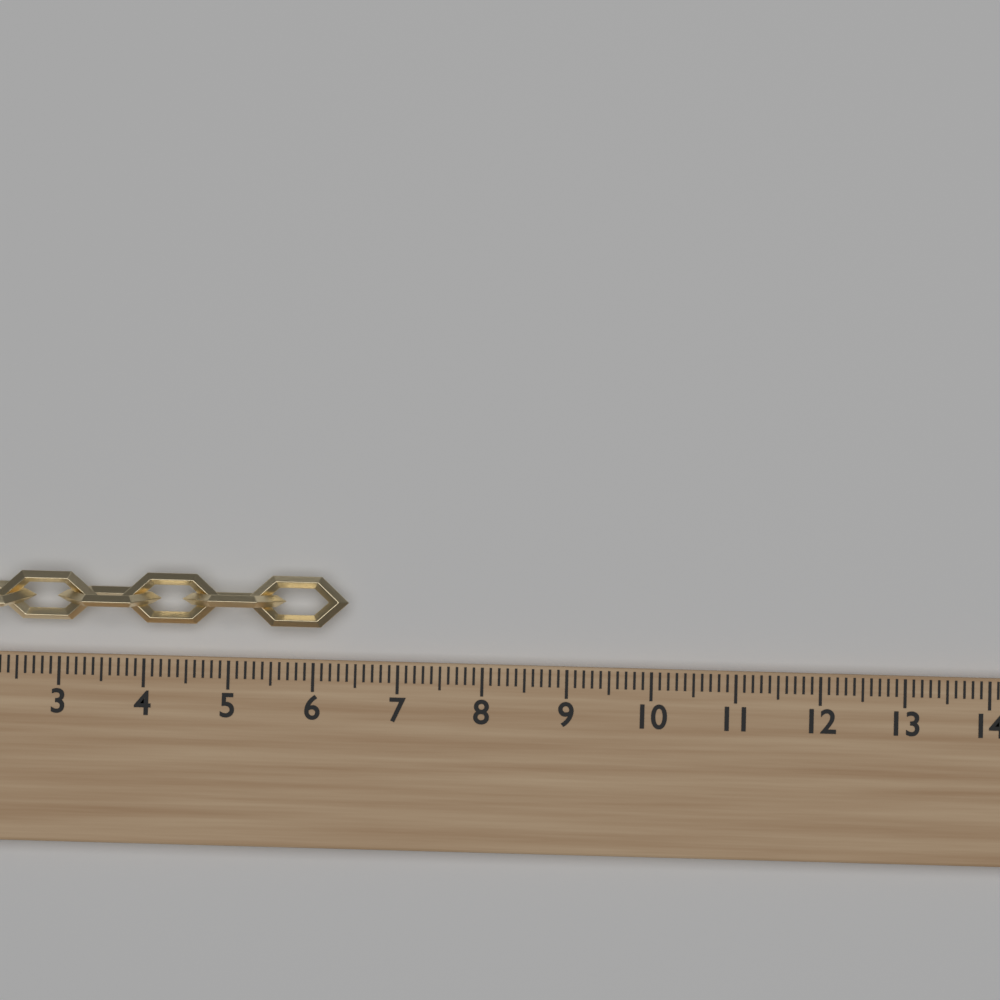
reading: 6.4 (no unit)
